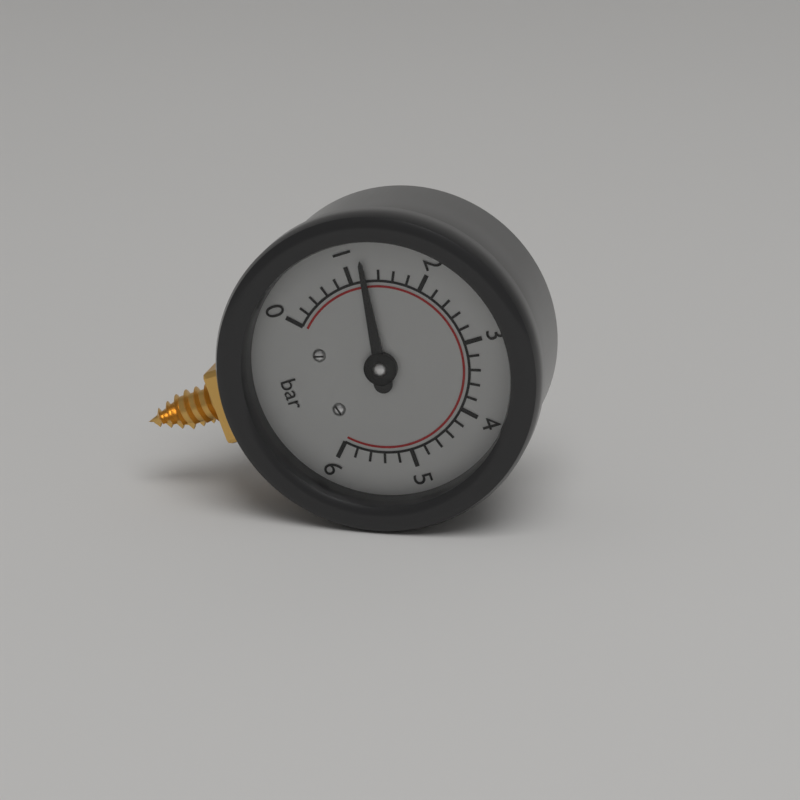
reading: 1.2 bar
